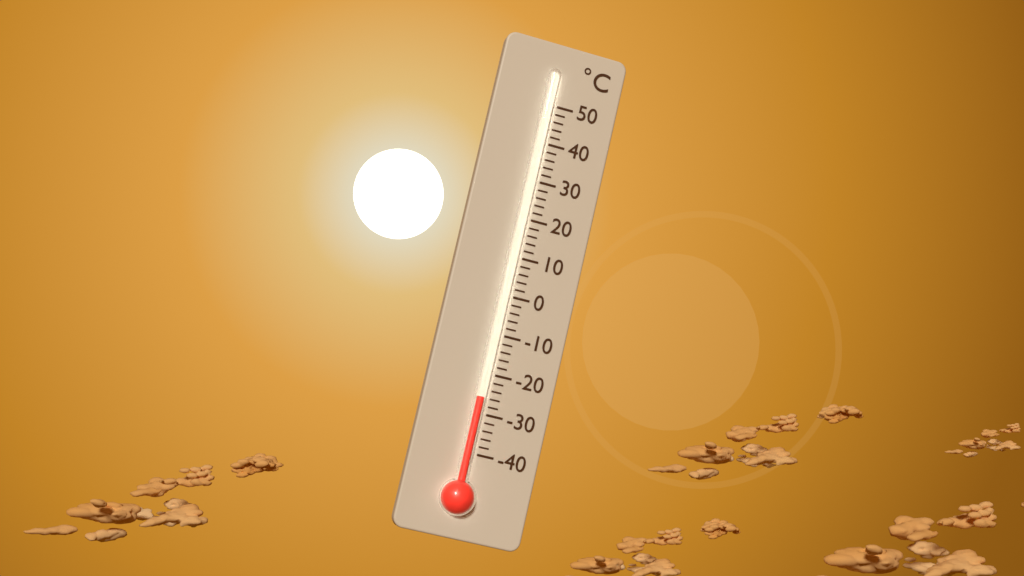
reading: -26 °C
